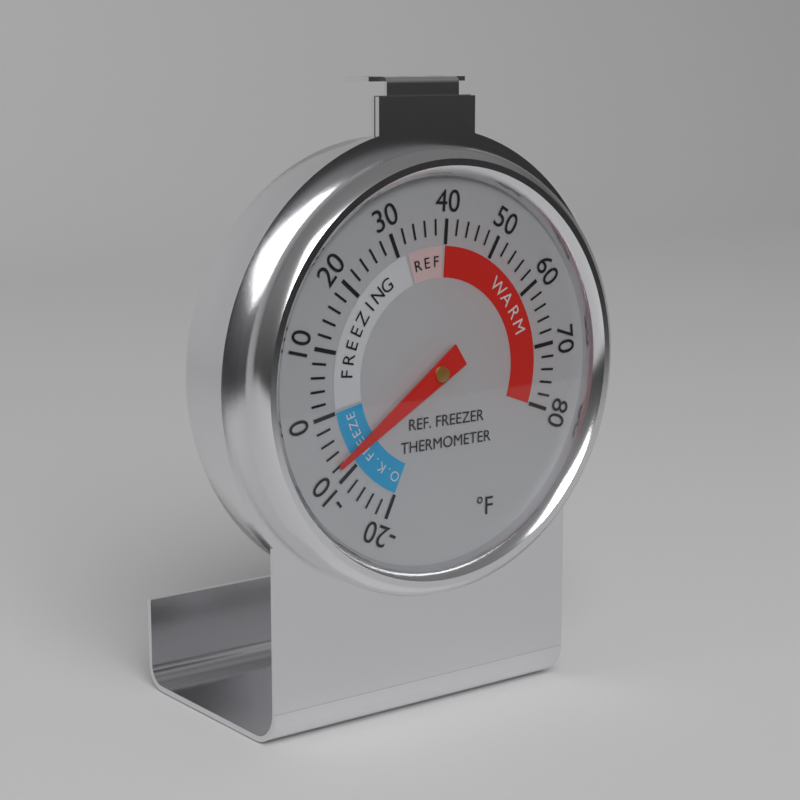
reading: -8 °F
